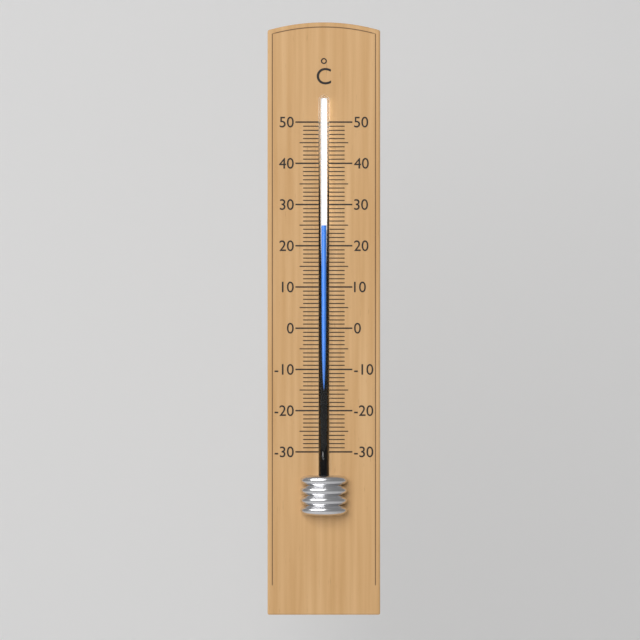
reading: 25 °C
